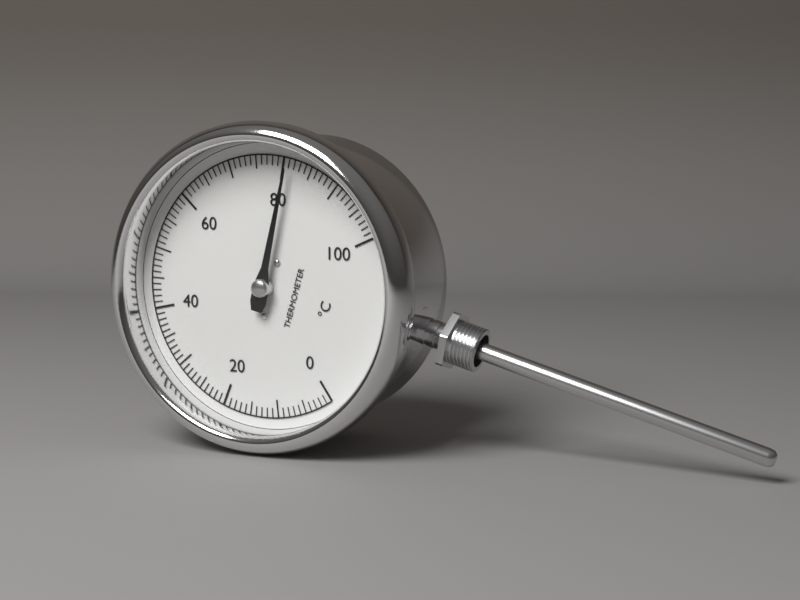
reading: 81 °C
